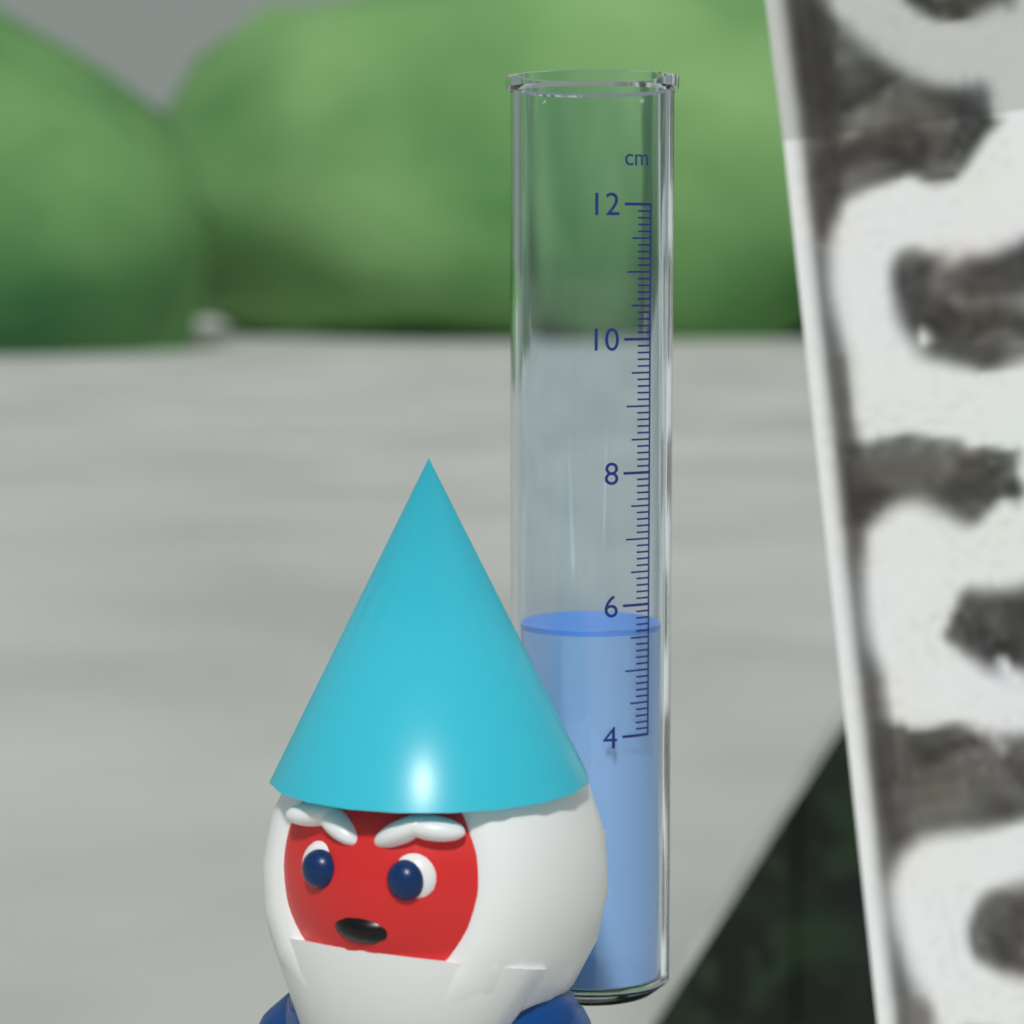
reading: 5.6 cm
